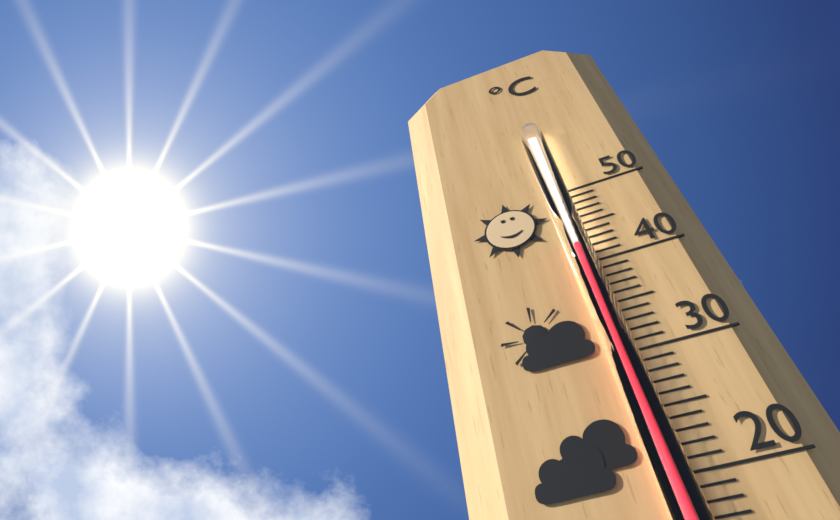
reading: 42 °C
